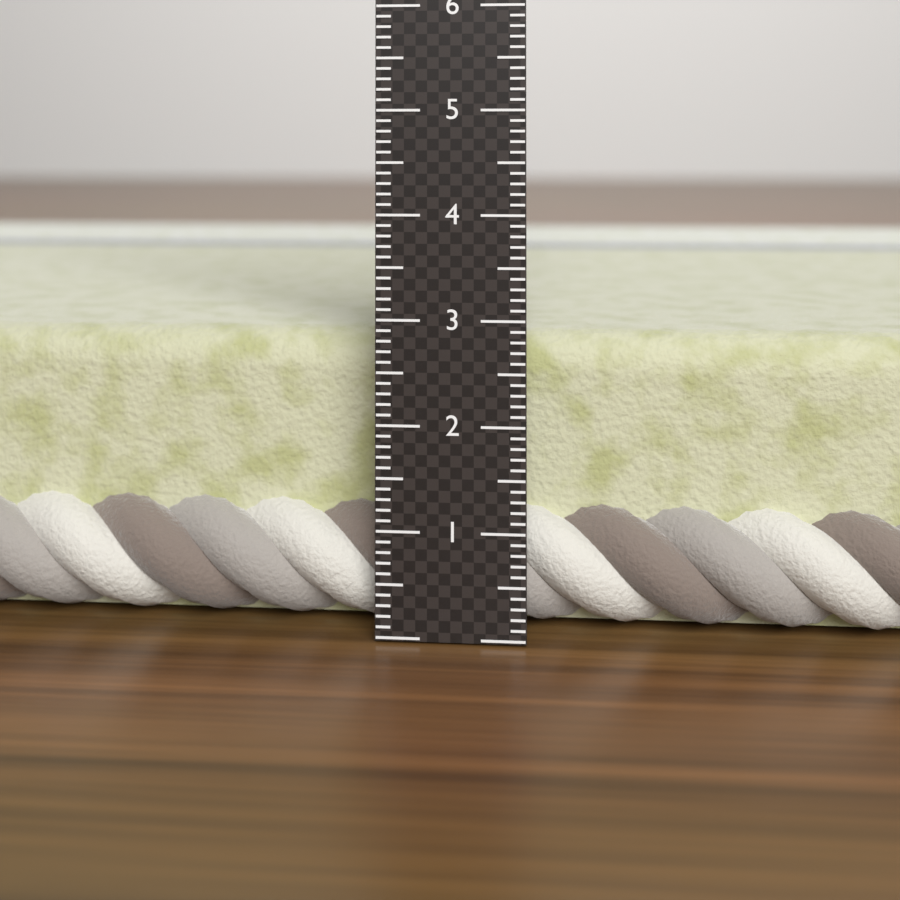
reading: 2.8 cm
